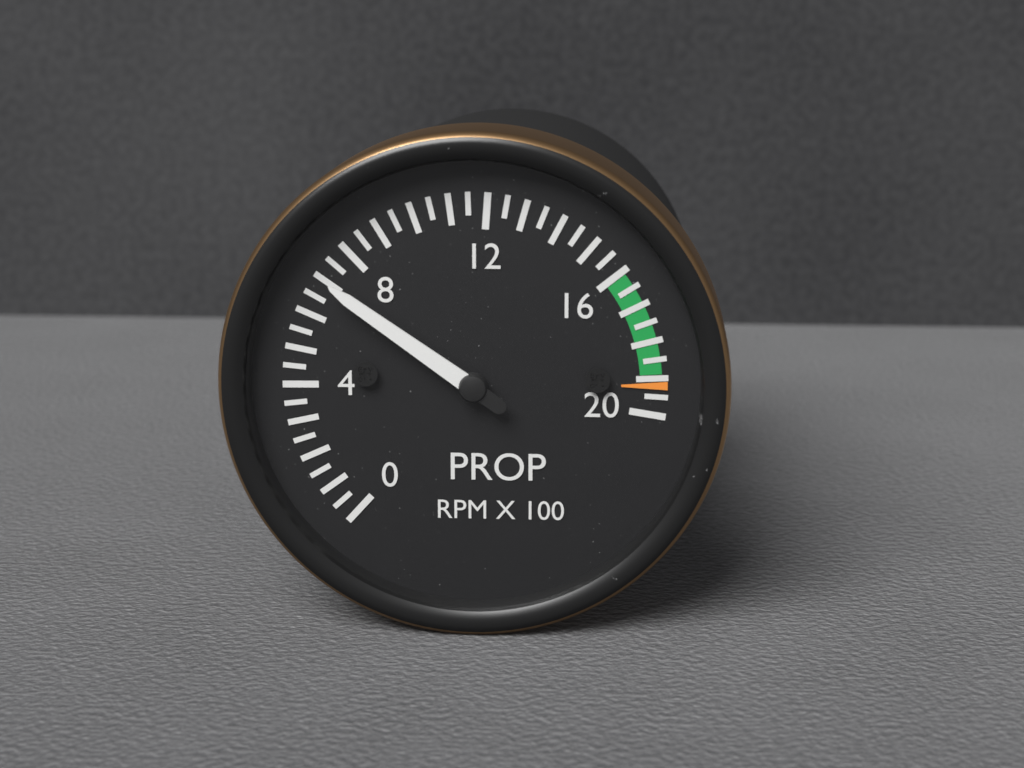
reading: 7.0 RPM X 100
